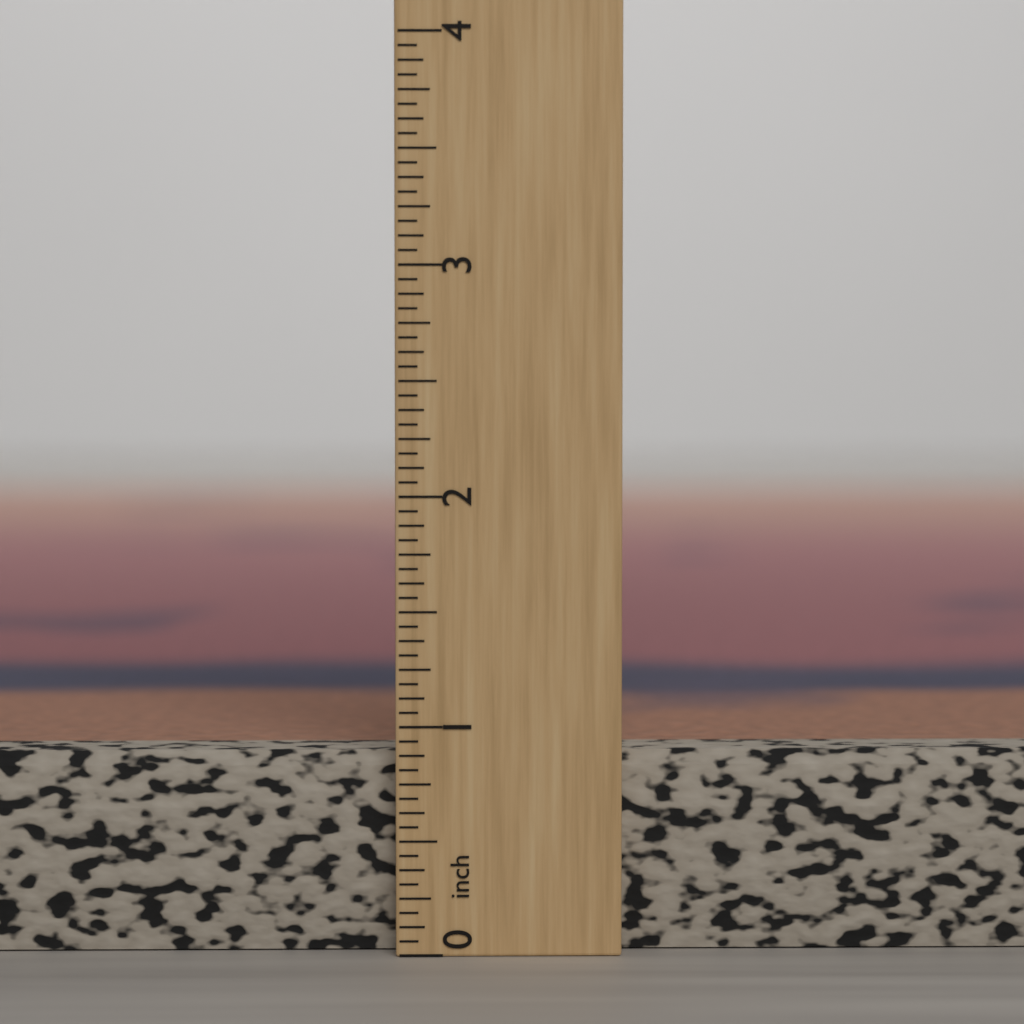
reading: 0.8750 inch
